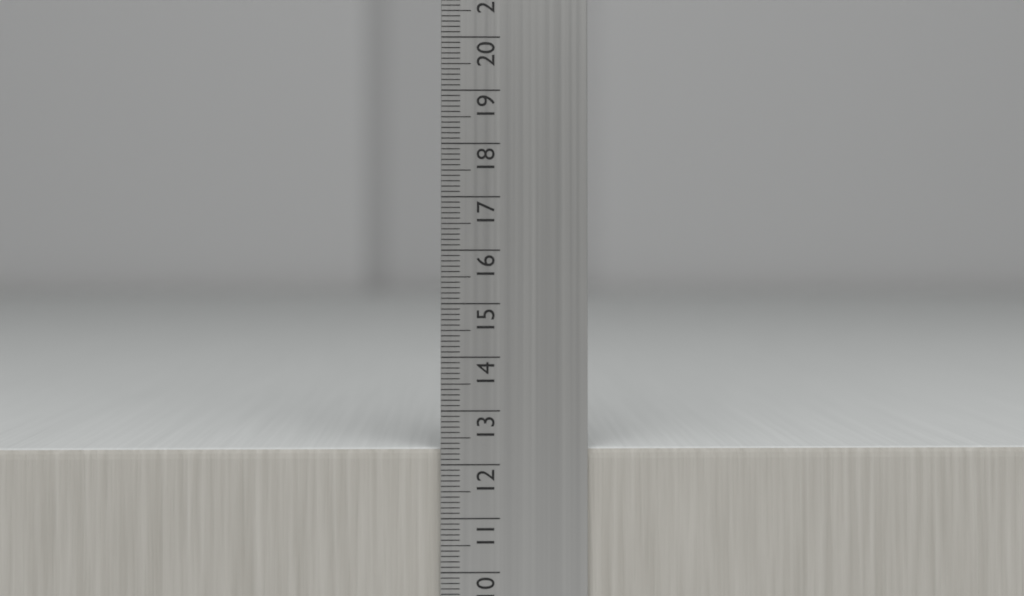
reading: 12.3 cm
